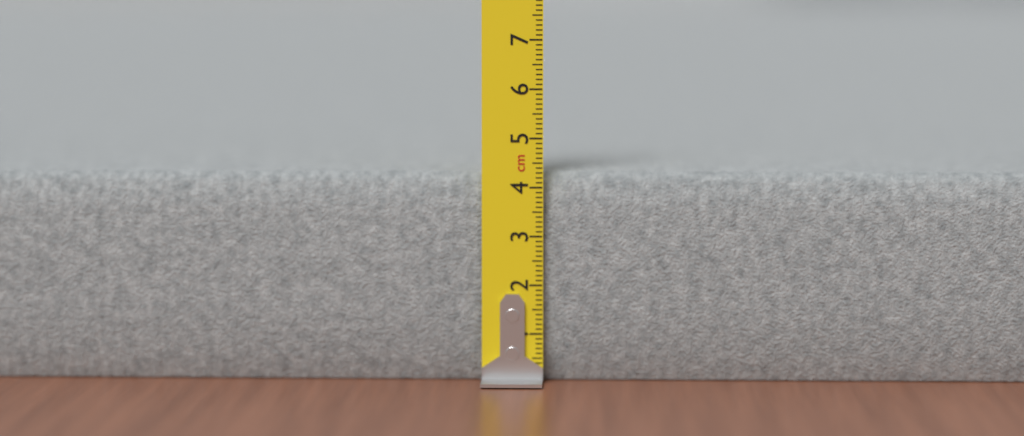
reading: 4.3 cm
